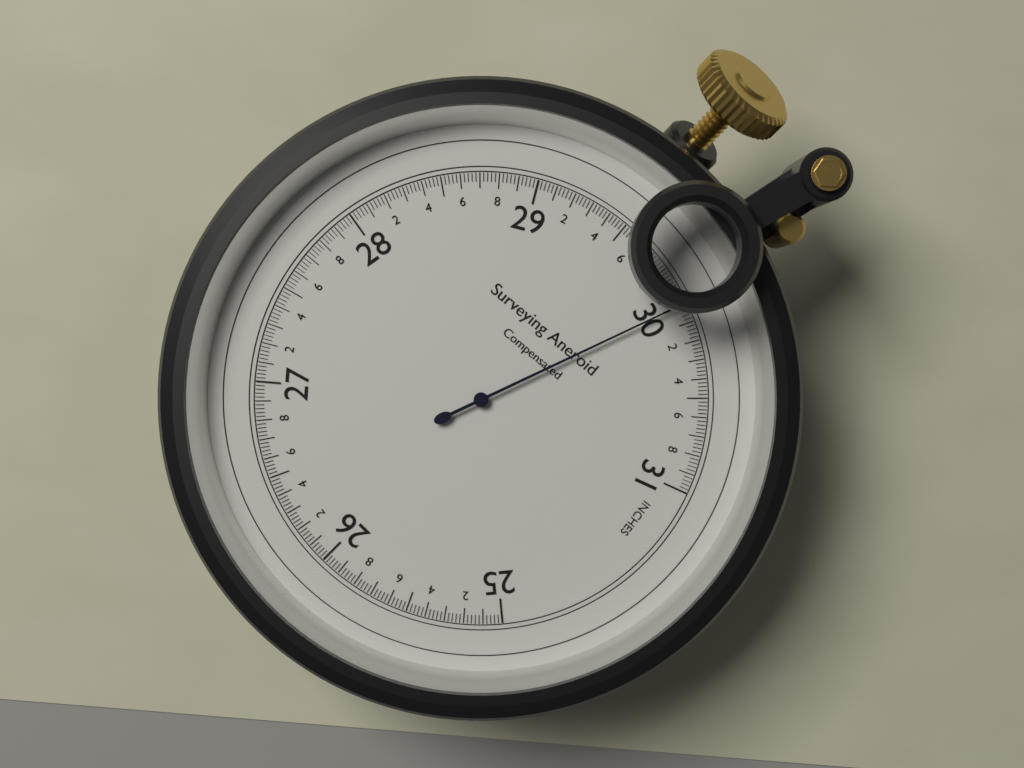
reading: 30.00 inches
